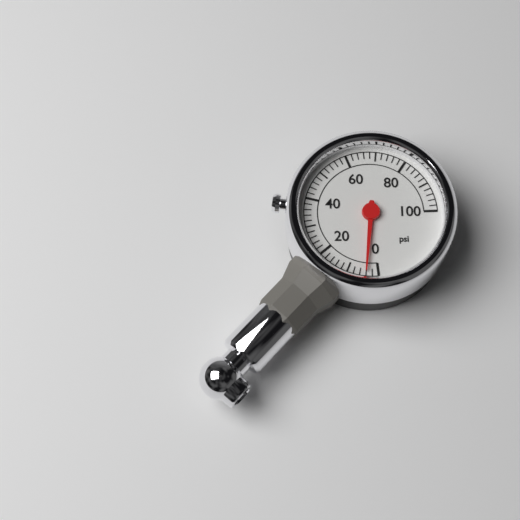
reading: 4 psi
